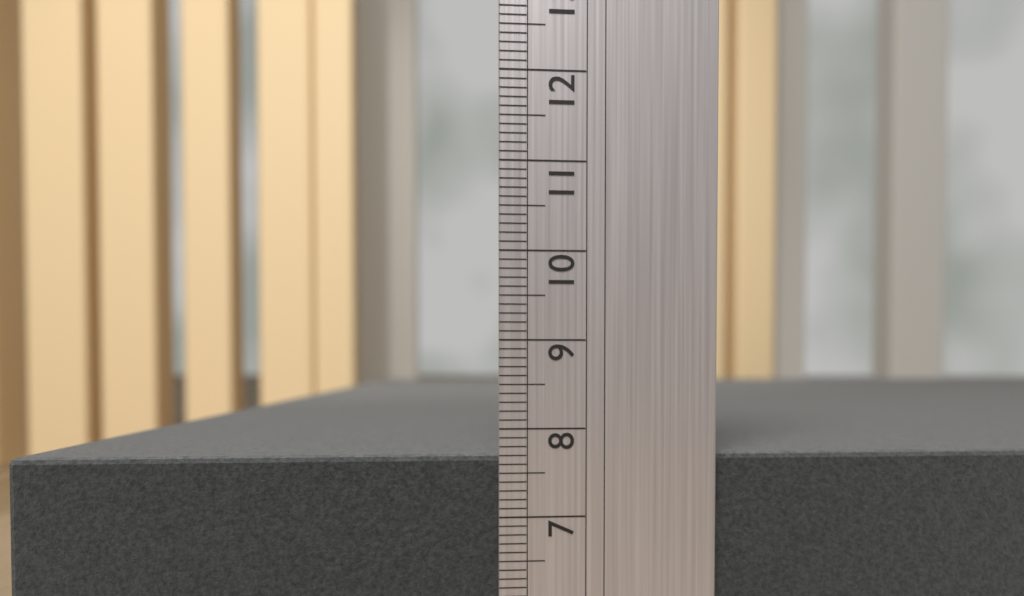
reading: 7.7 (no unit)
